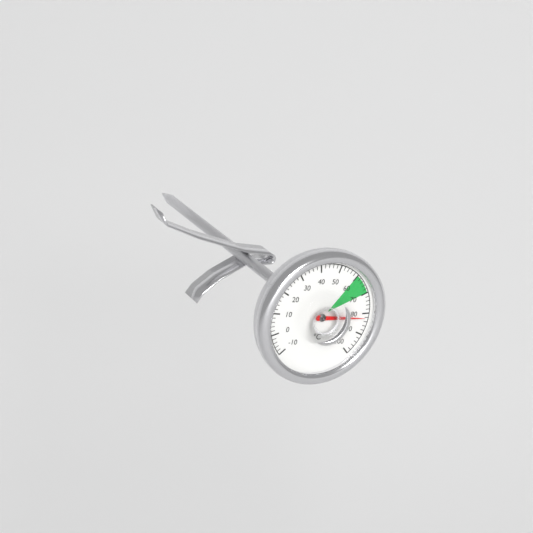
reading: 82 °C
